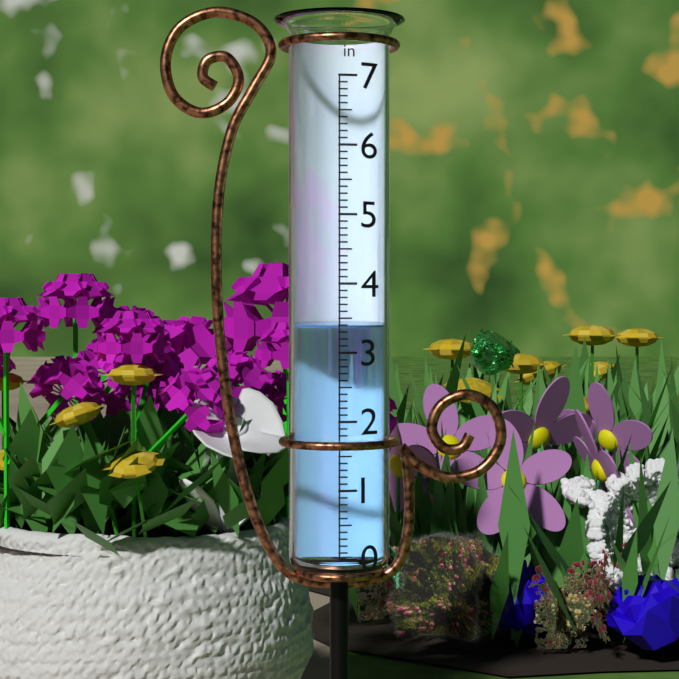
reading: 3.4 in
